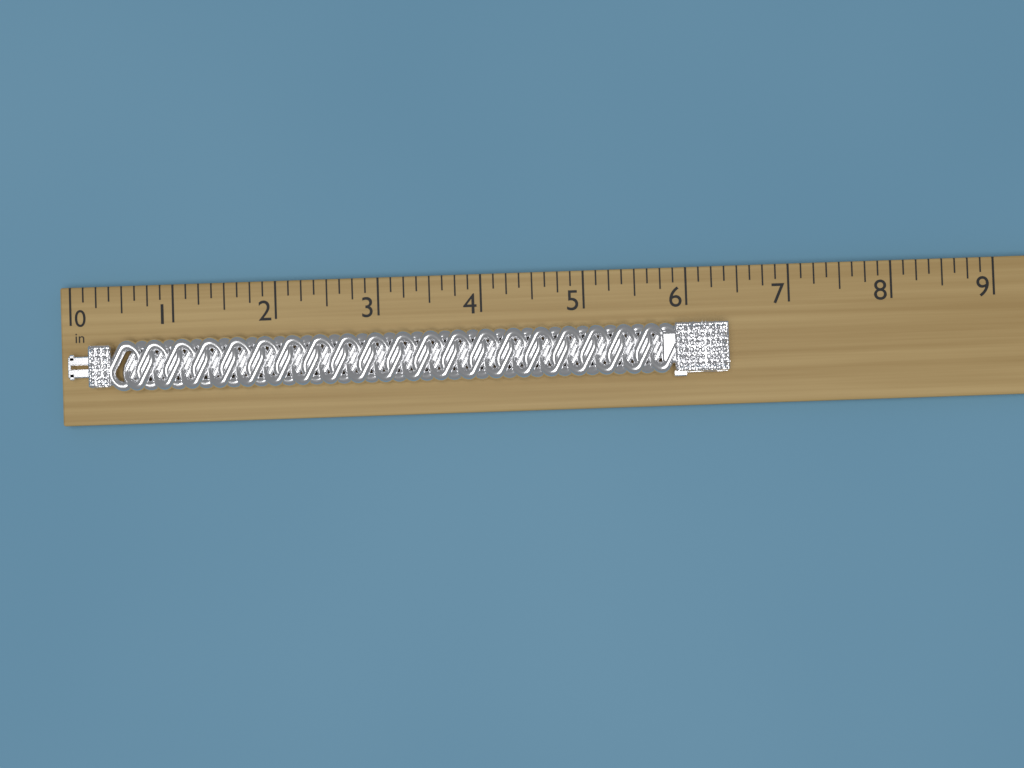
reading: 6.375 in
